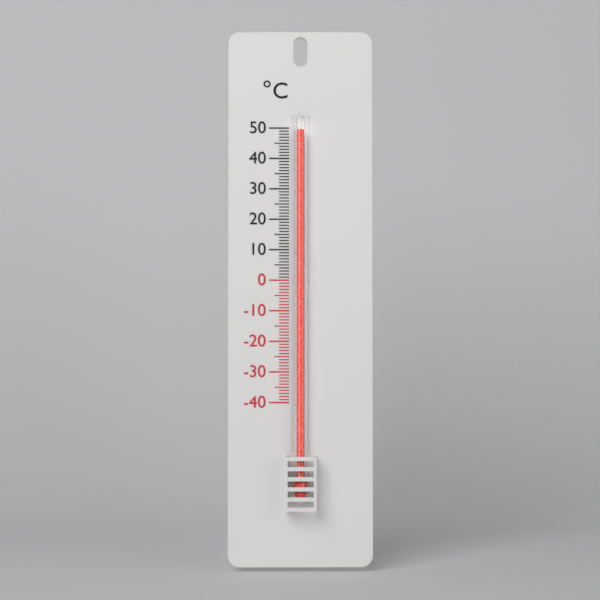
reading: 49 °C
